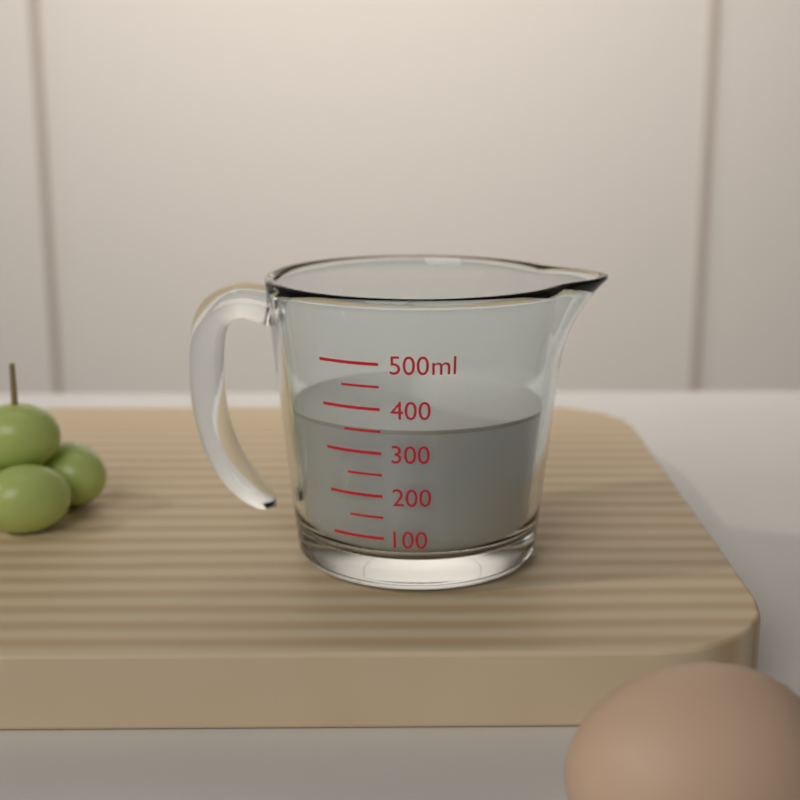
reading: 350 ml
